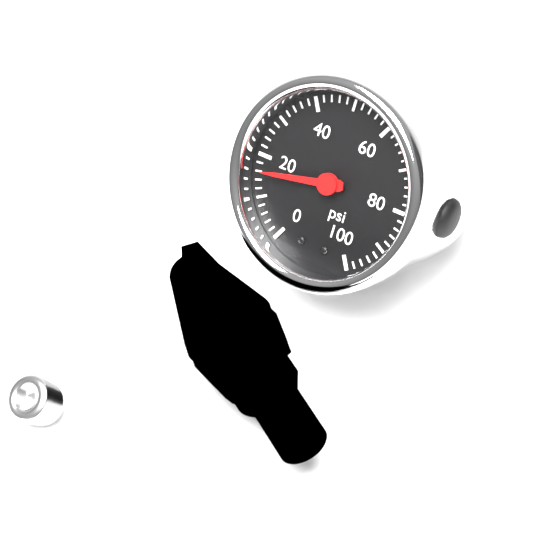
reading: 16 psi
